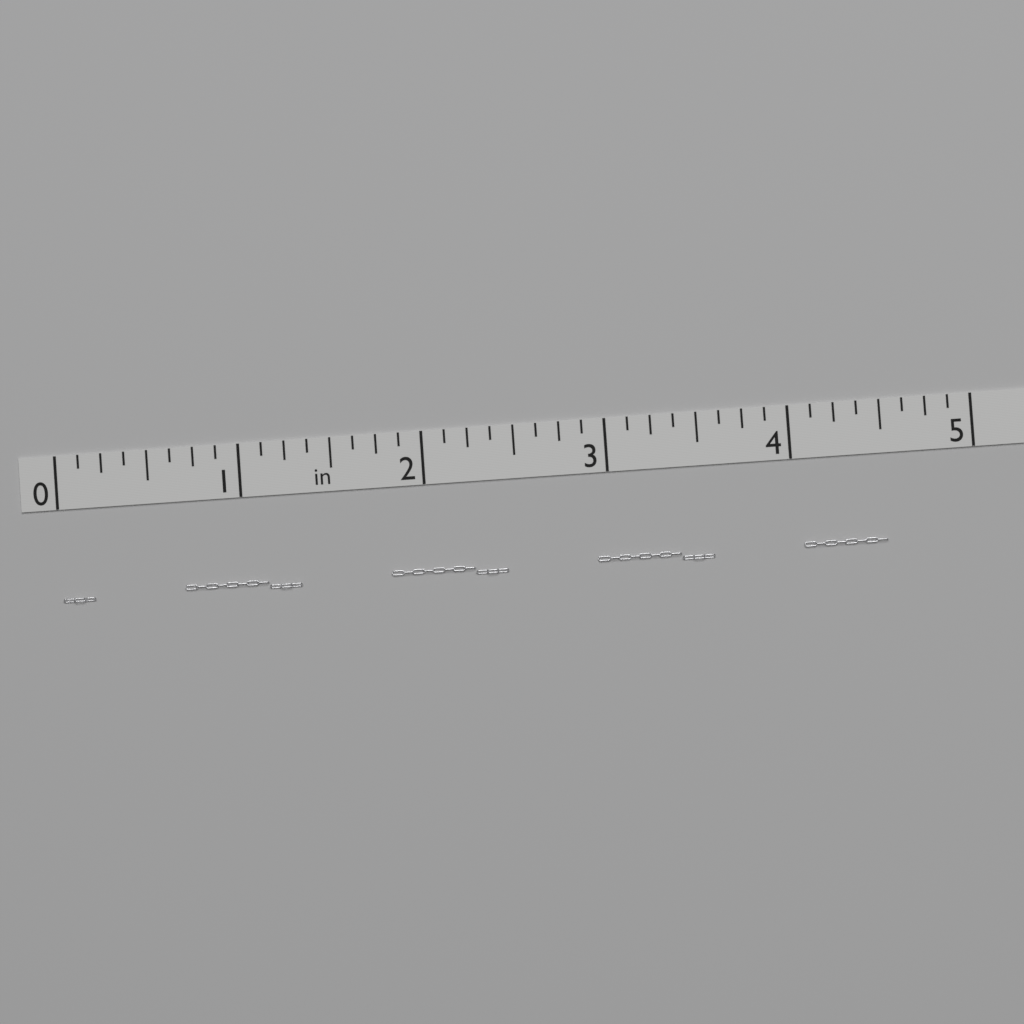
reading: 4.500 in
